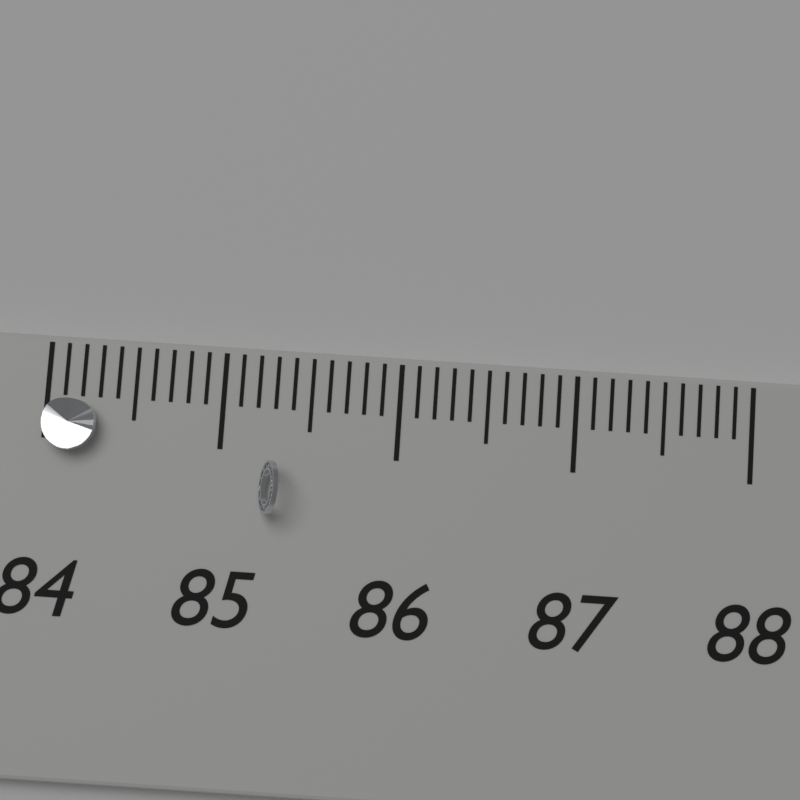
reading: 84.3 (no unit)
